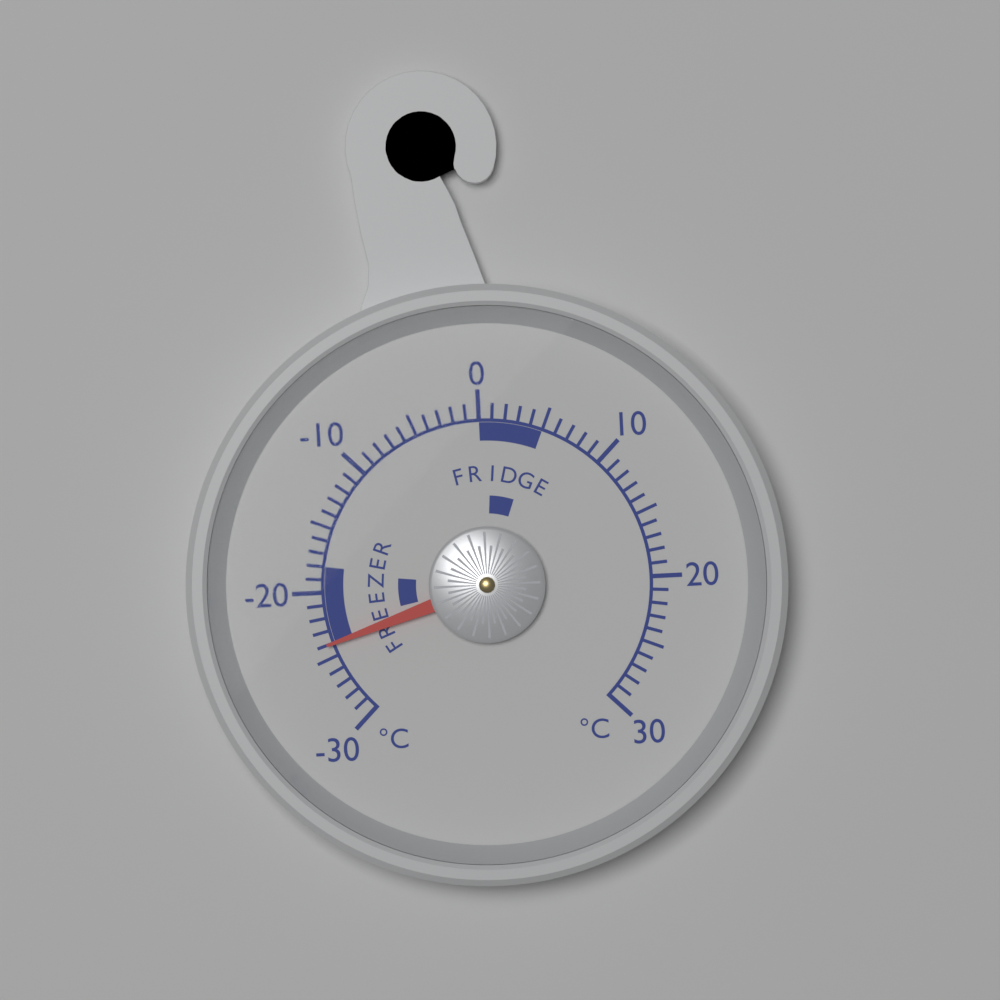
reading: -24 °C
